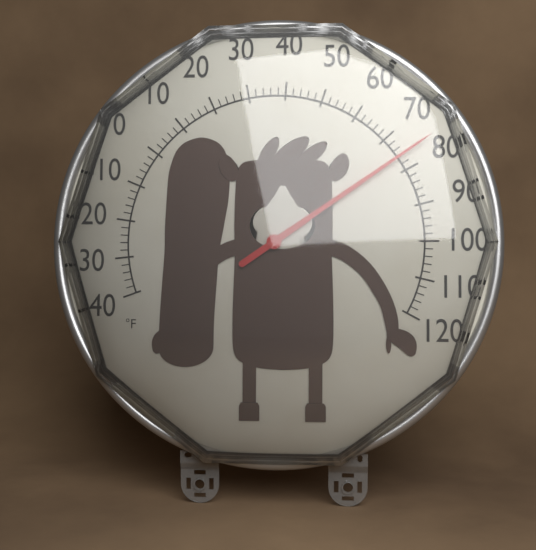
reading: 76 °F
